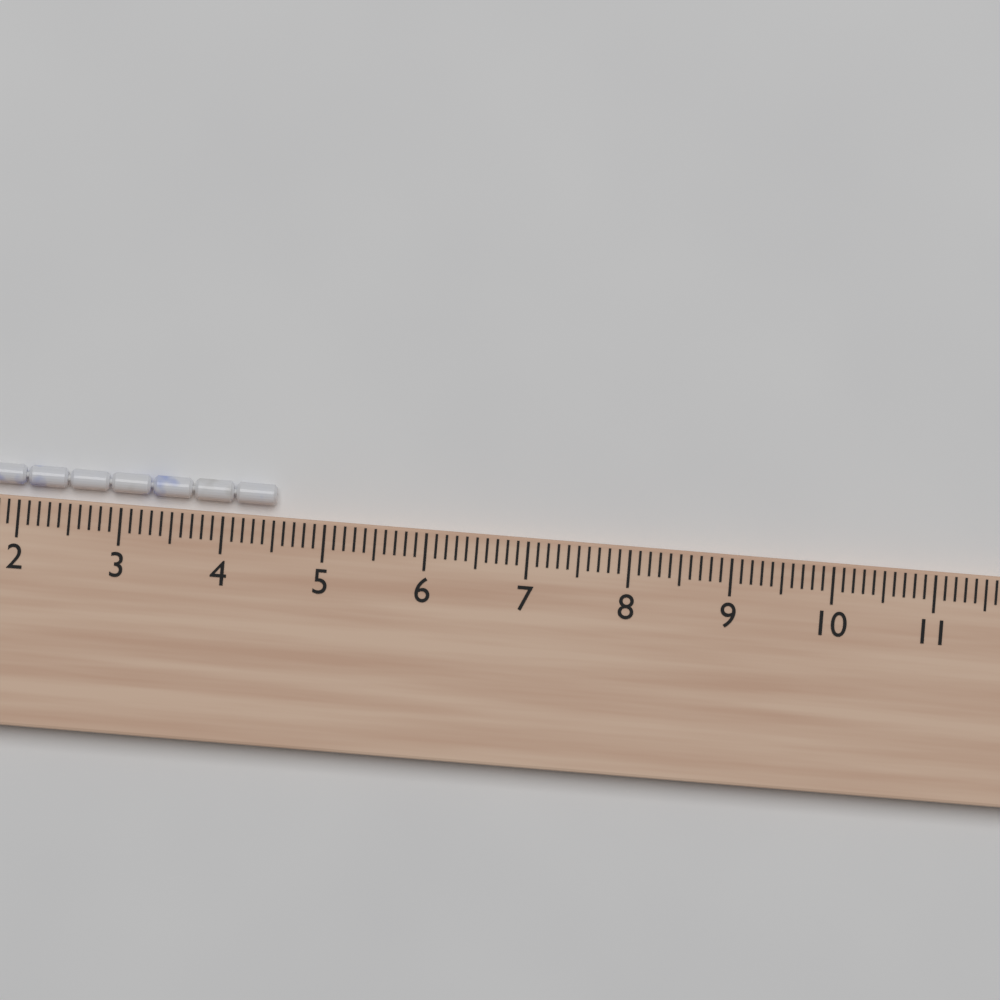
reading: 4.5 cm
